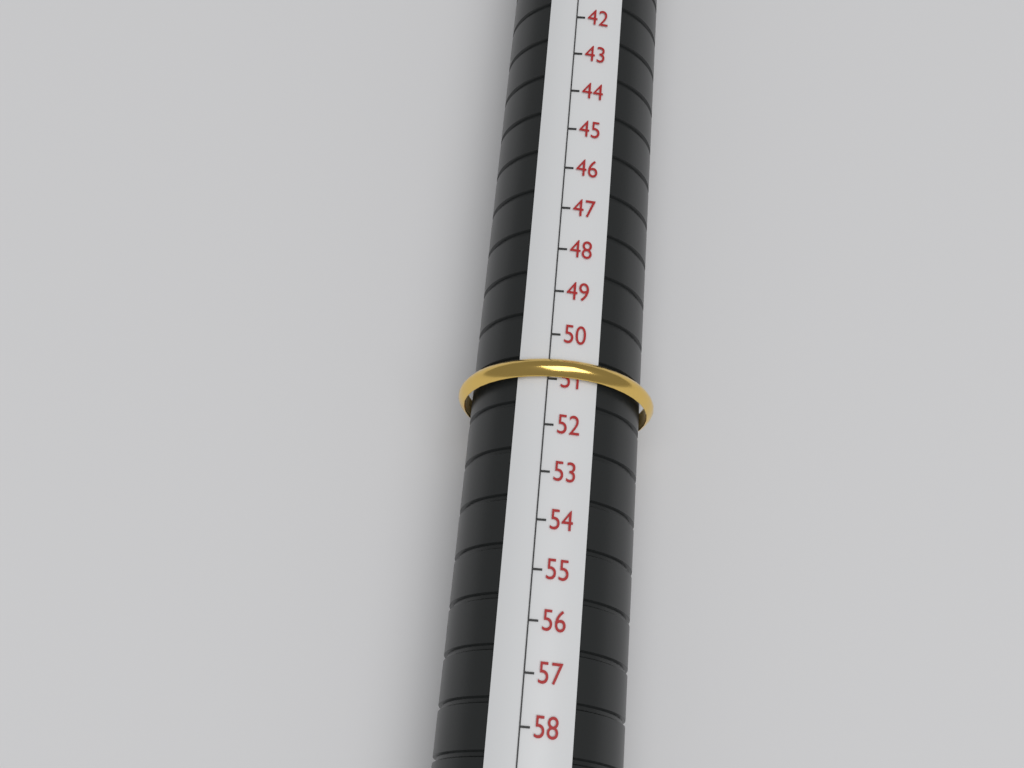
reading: 51 (no unit)
